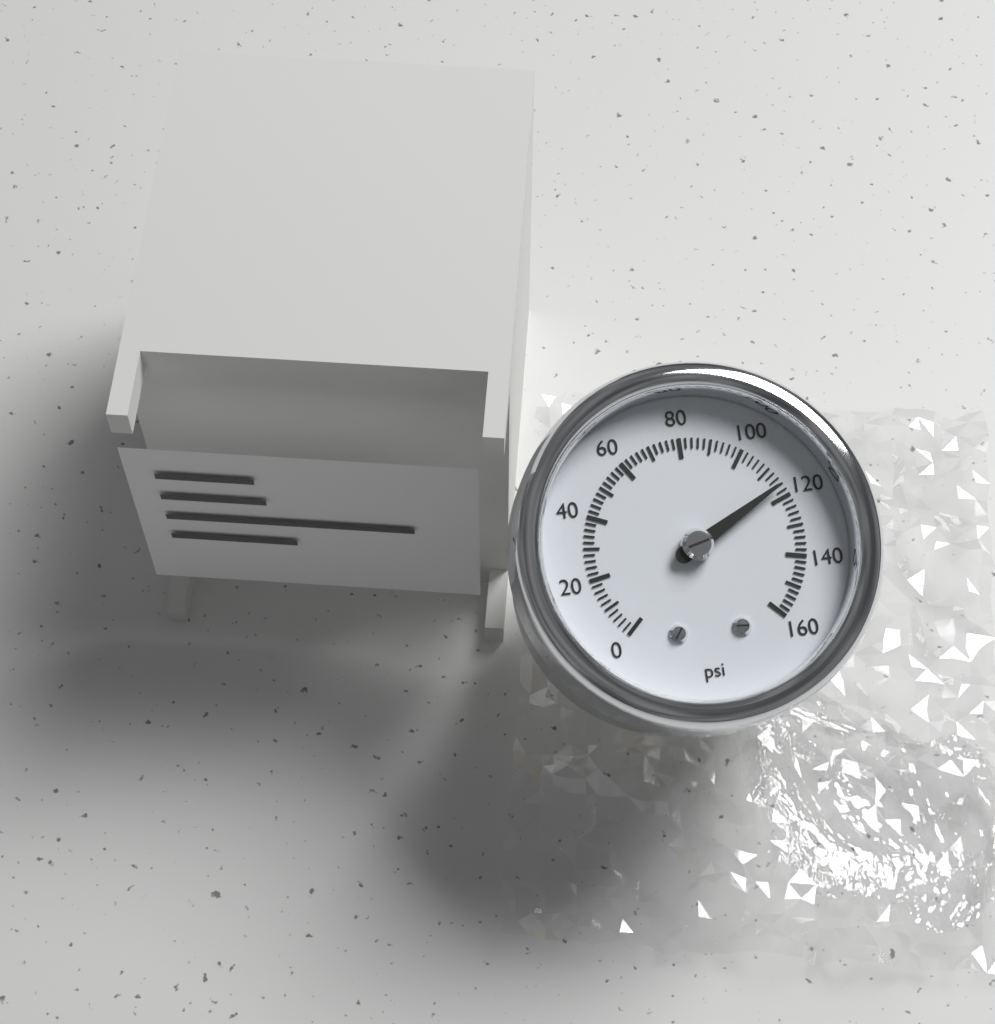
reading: 116 psi
